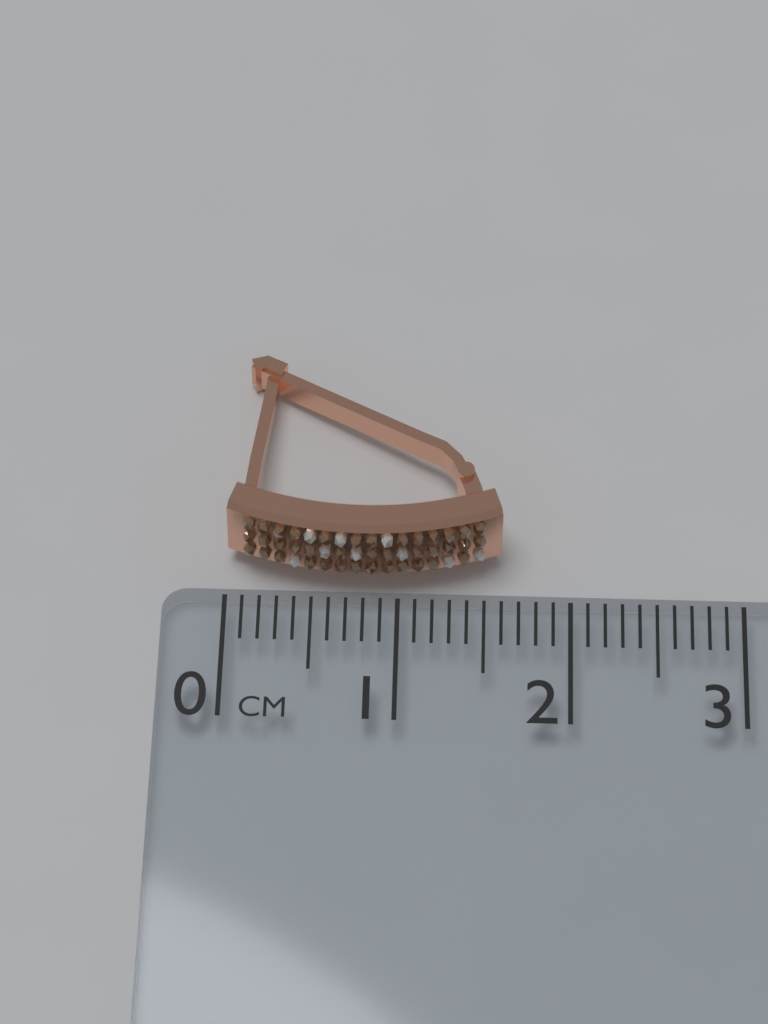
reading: 1.6 cm
